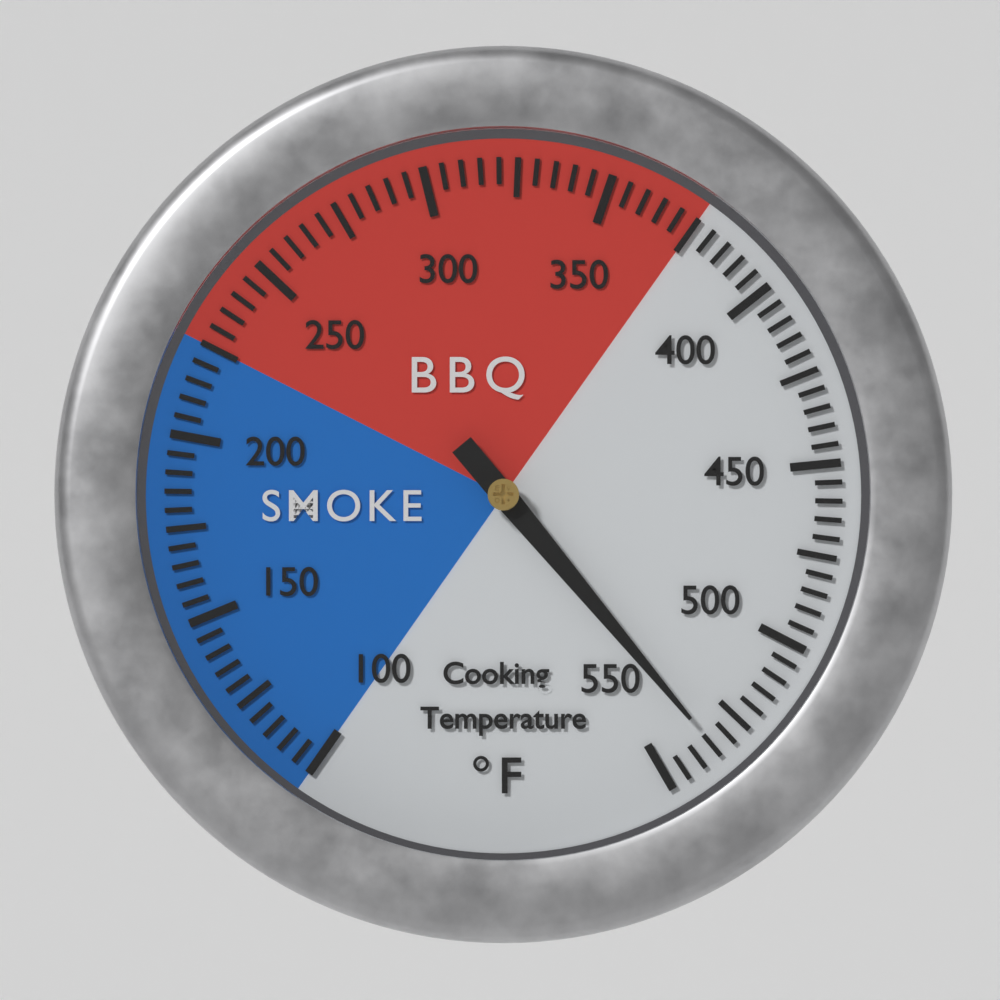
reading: 535 °F
